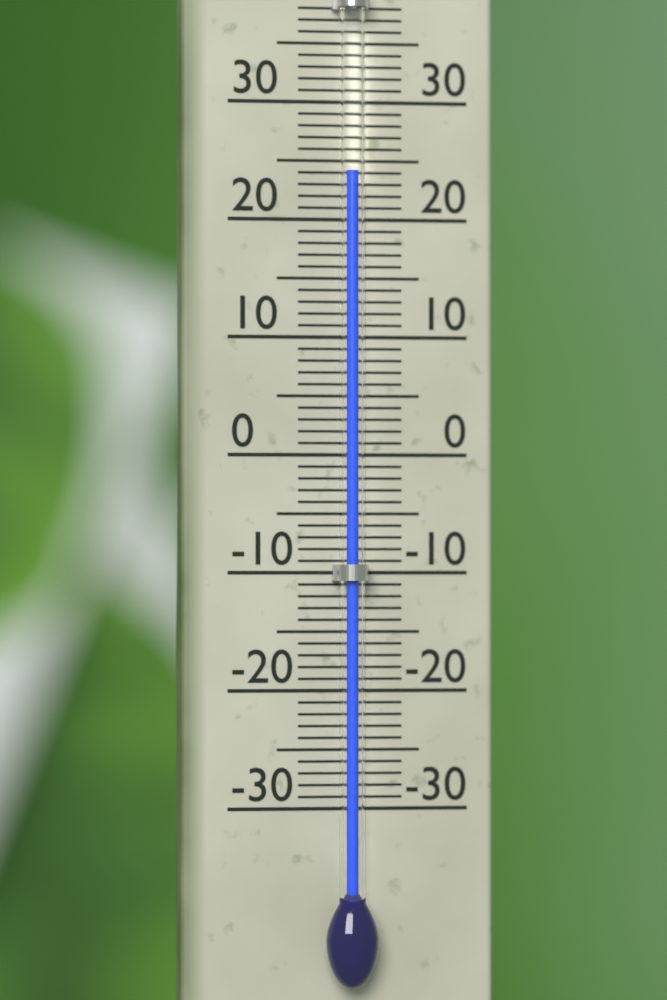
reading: 24 °C
